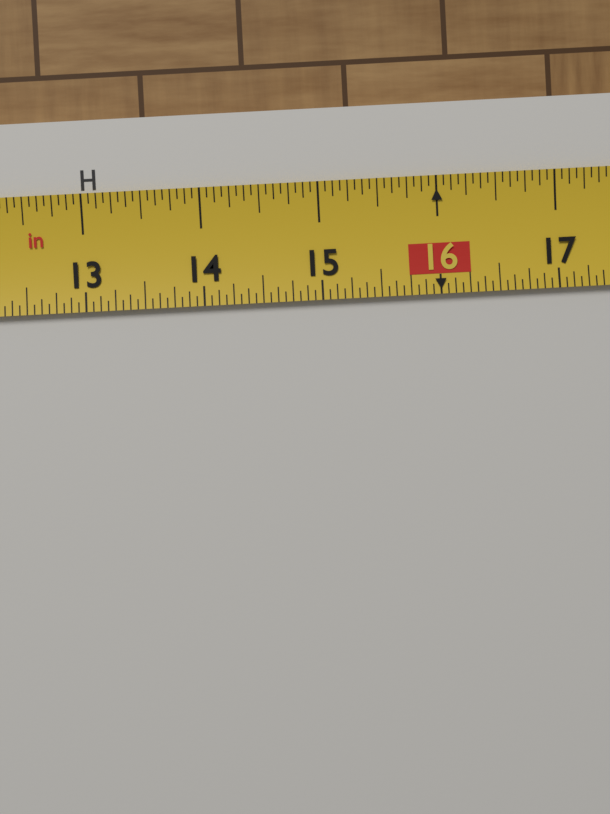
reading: 13.1250 in
